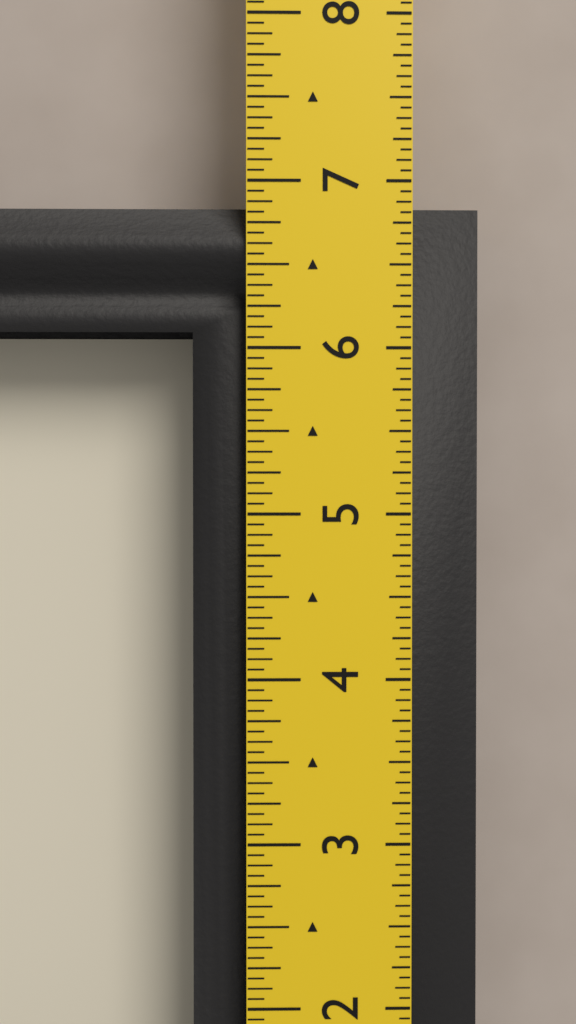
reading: 6.8750 in
